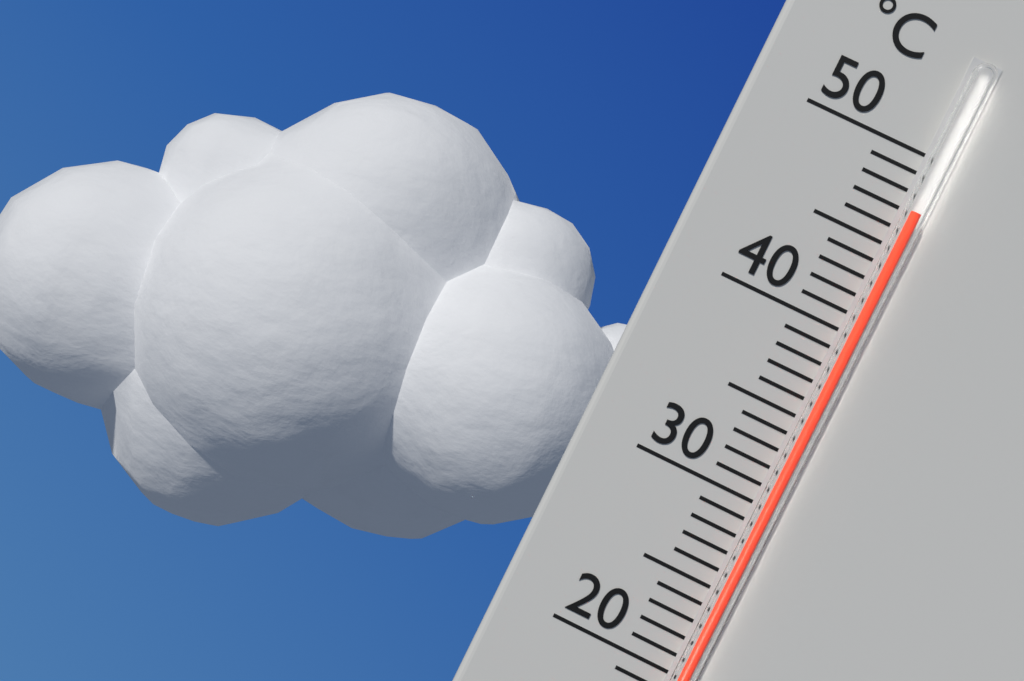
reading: 47 °C
